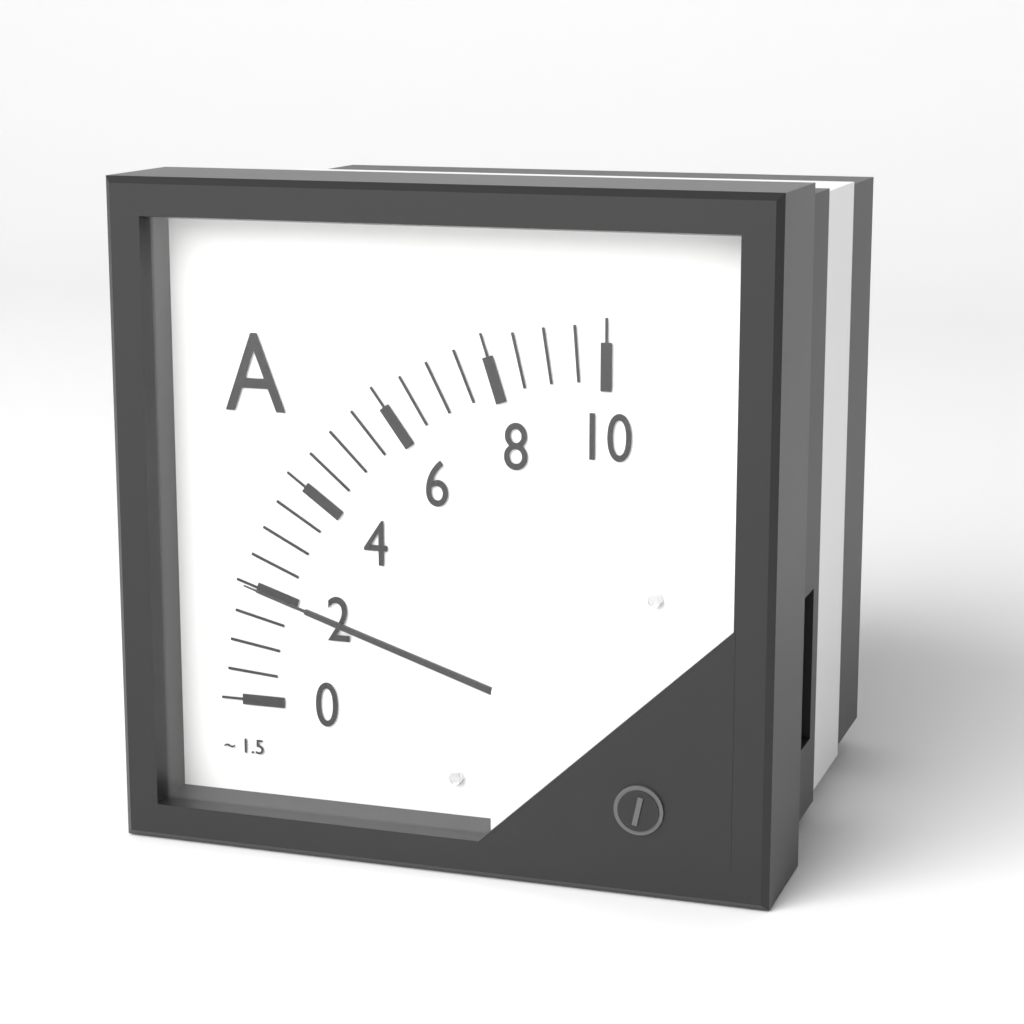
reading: 2.0 A
